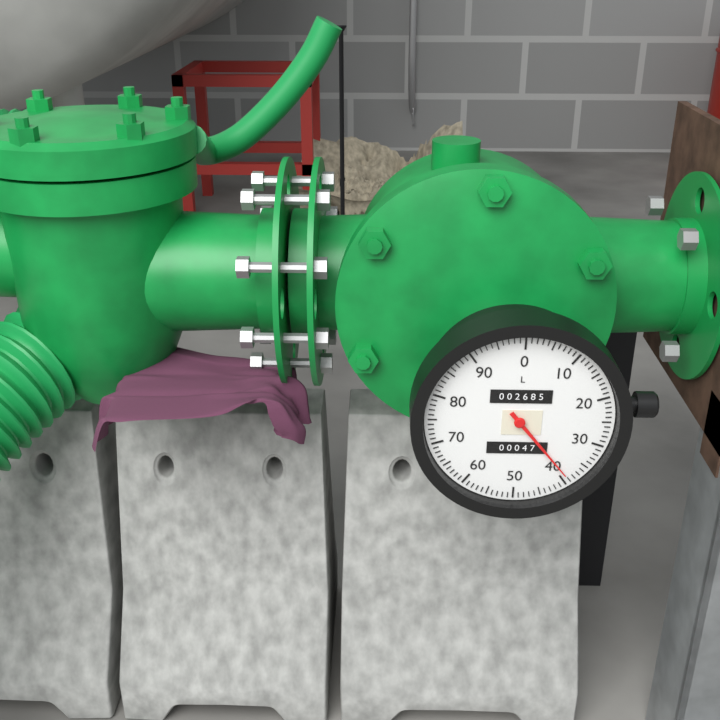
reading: 39 L
